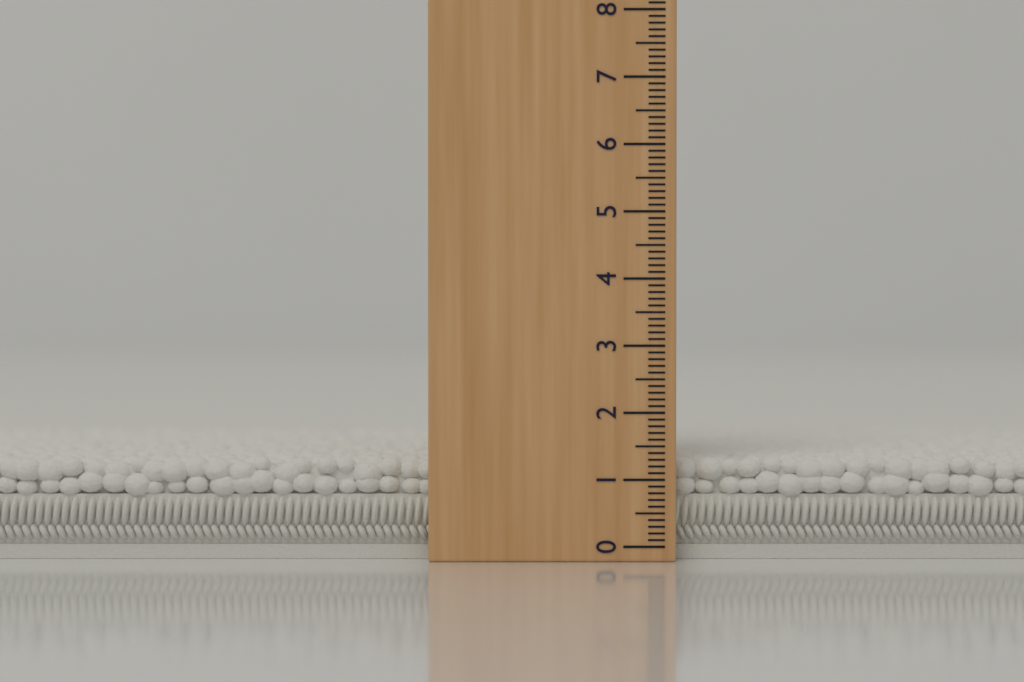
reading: 1.3 (no unit)
